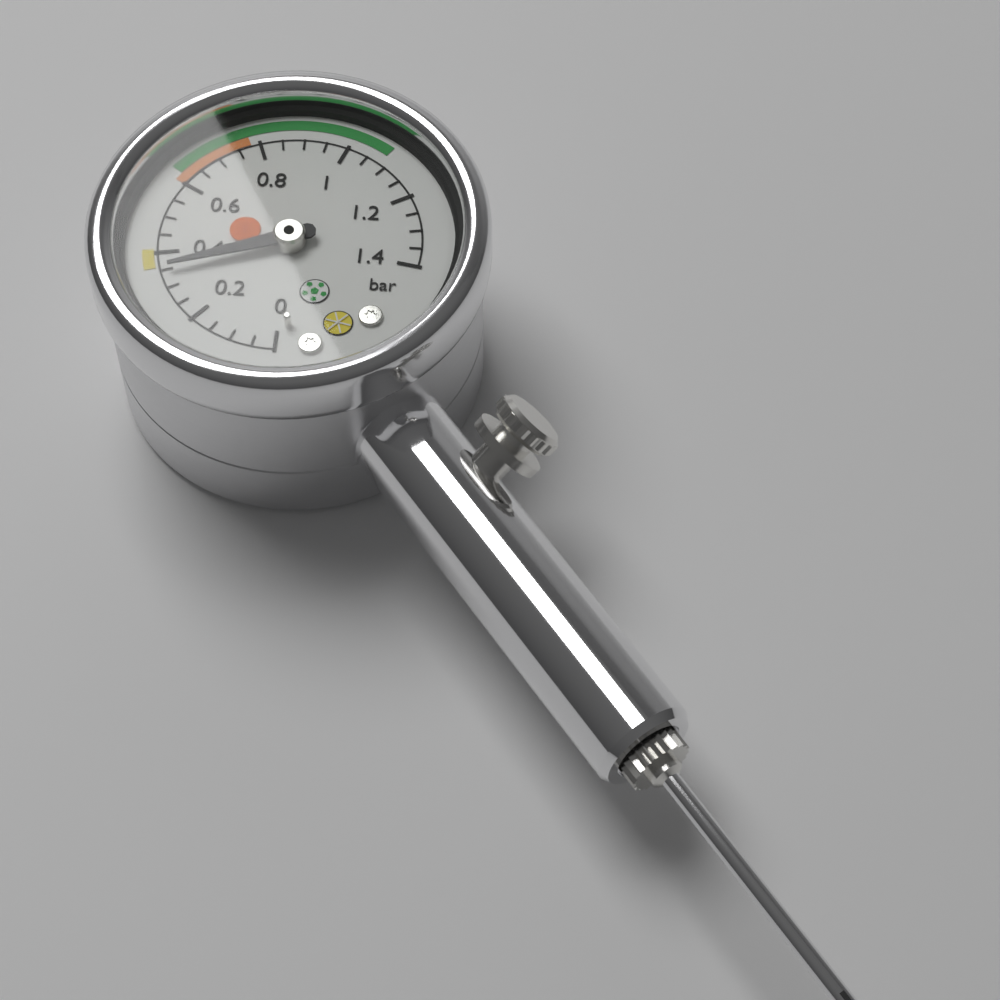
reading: 0.35 bar
